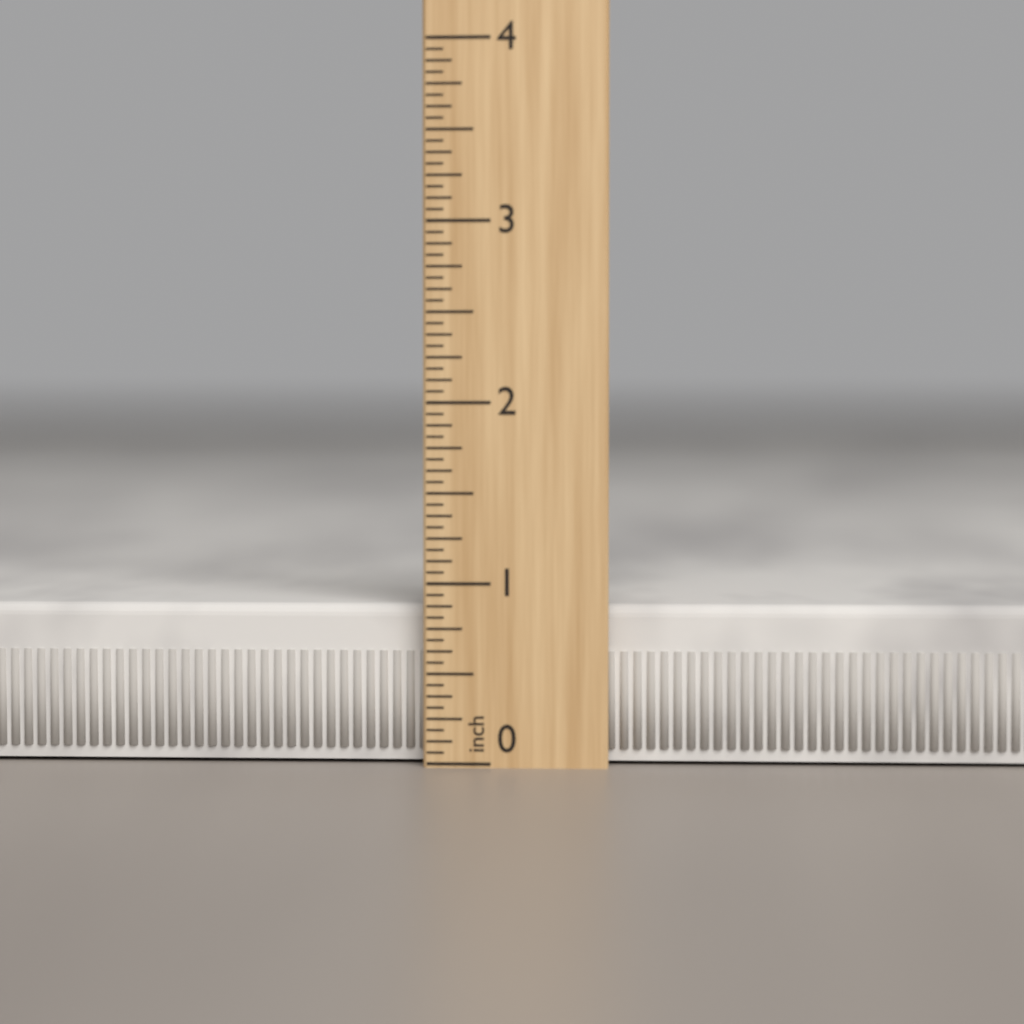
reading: 0.8750 inch
